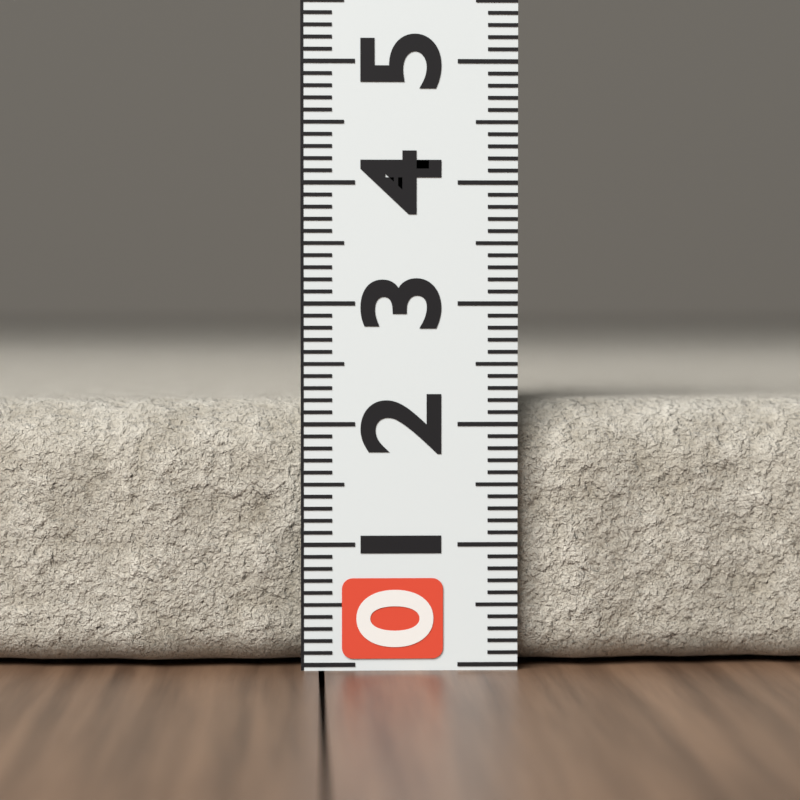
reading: 2.2 (no unit)
